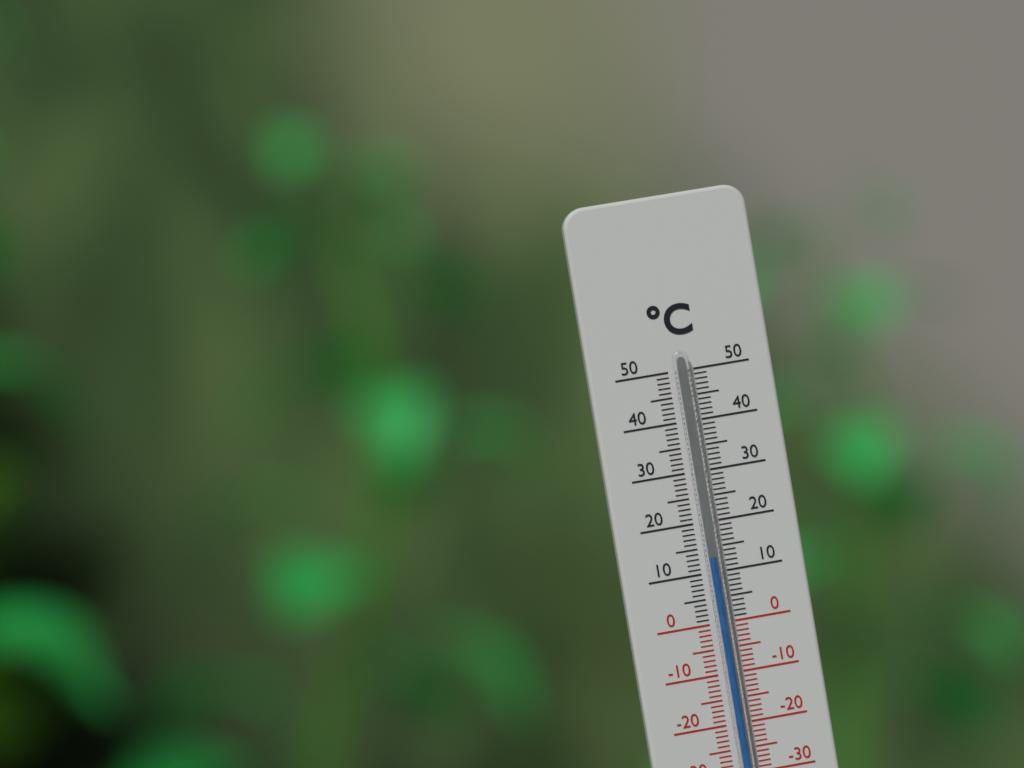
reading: 13 °C
